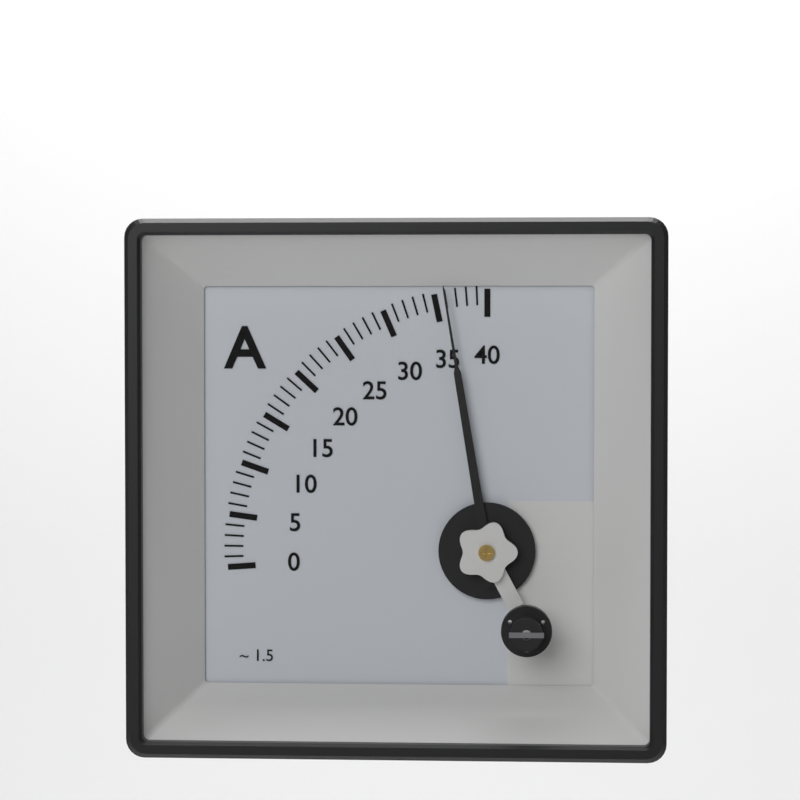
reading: 36 A
